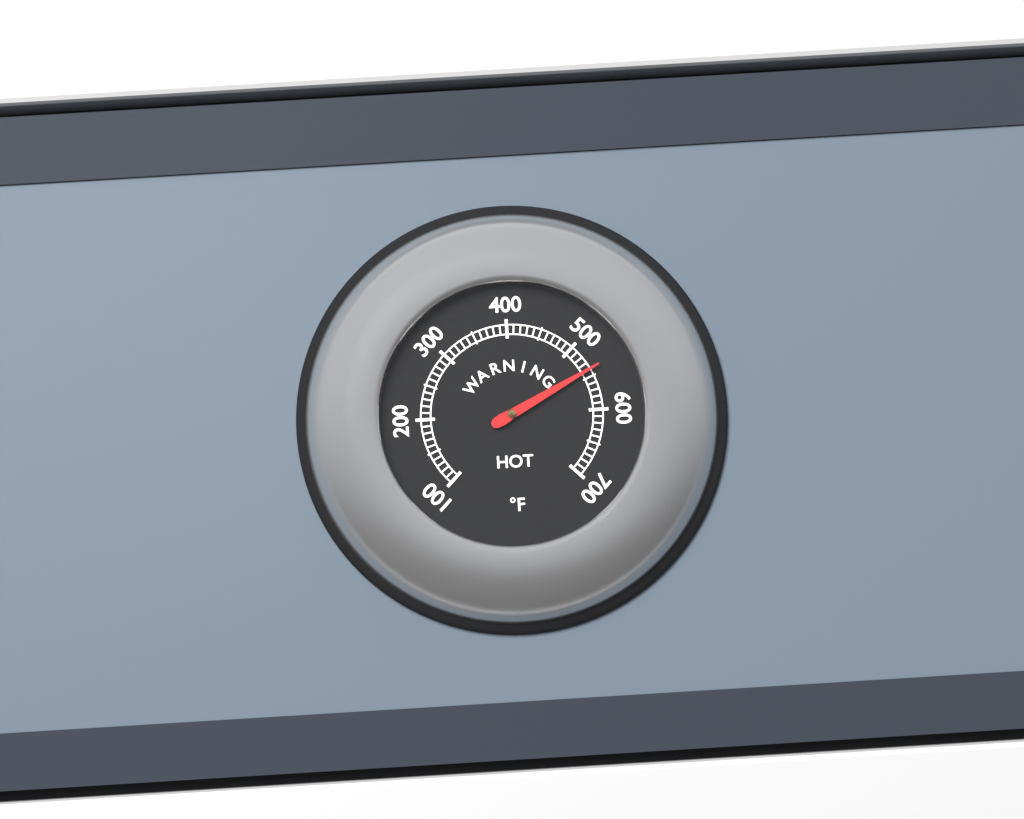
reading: 540 °F
